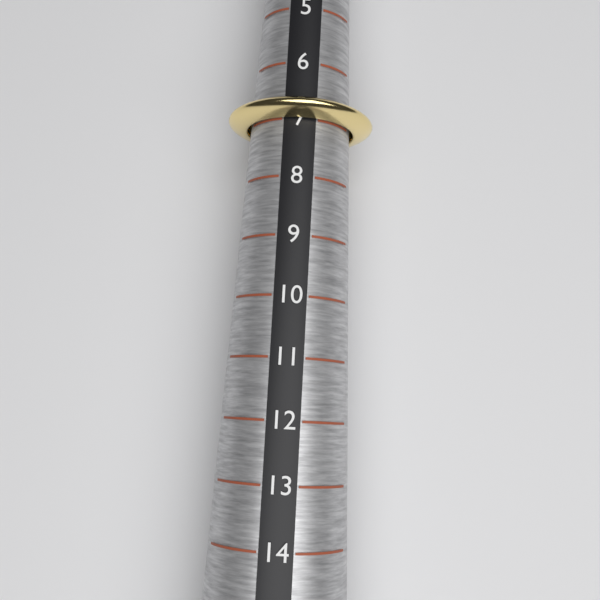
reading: 7 (no unit)
